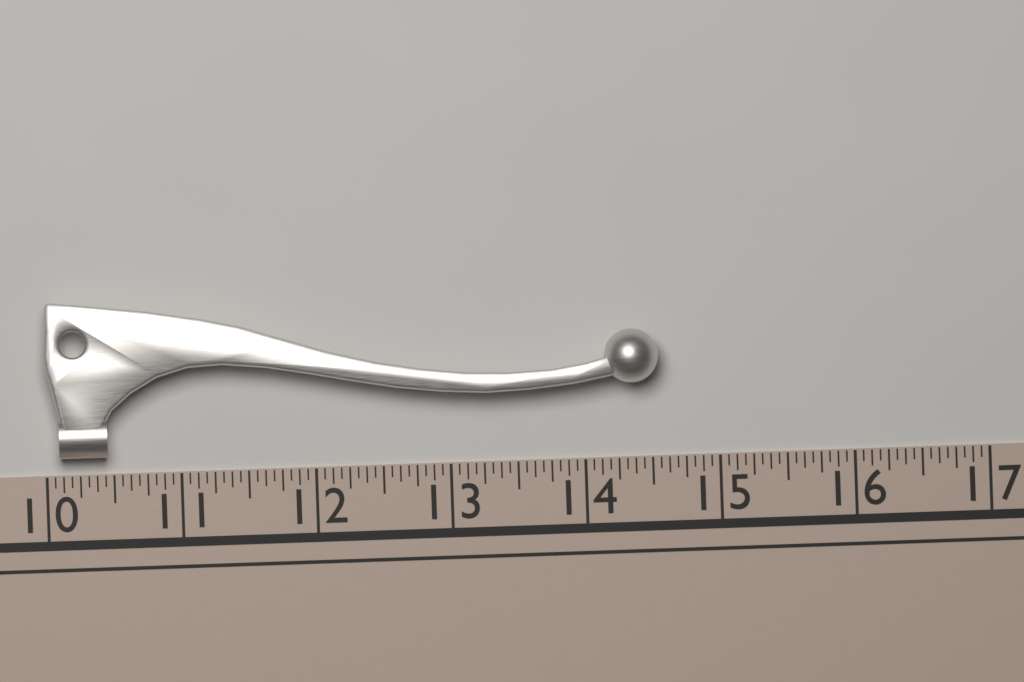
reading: 14.5625 (no unit)
